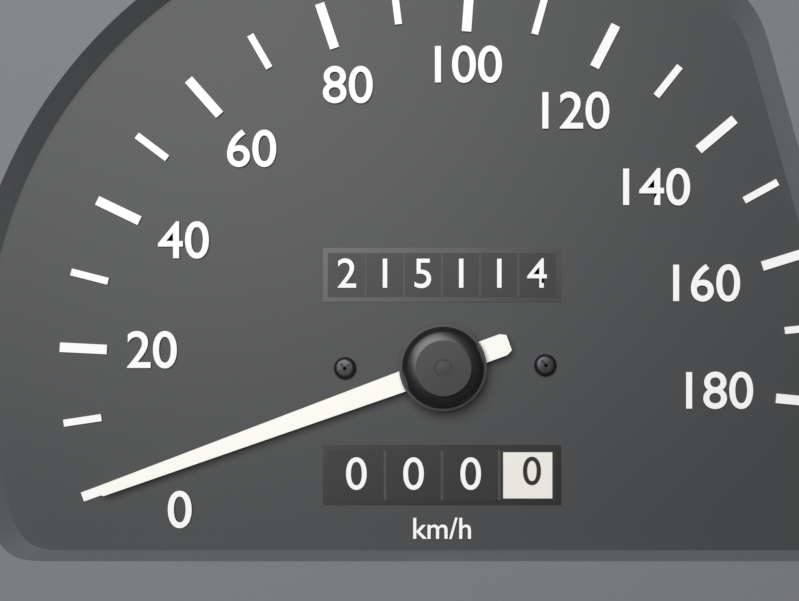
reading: 0 km/h
